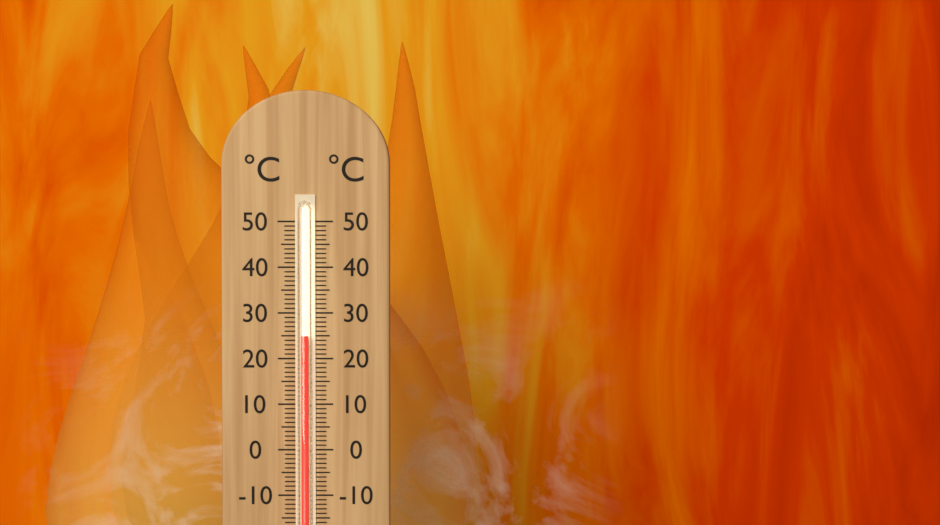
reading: 25 °C
